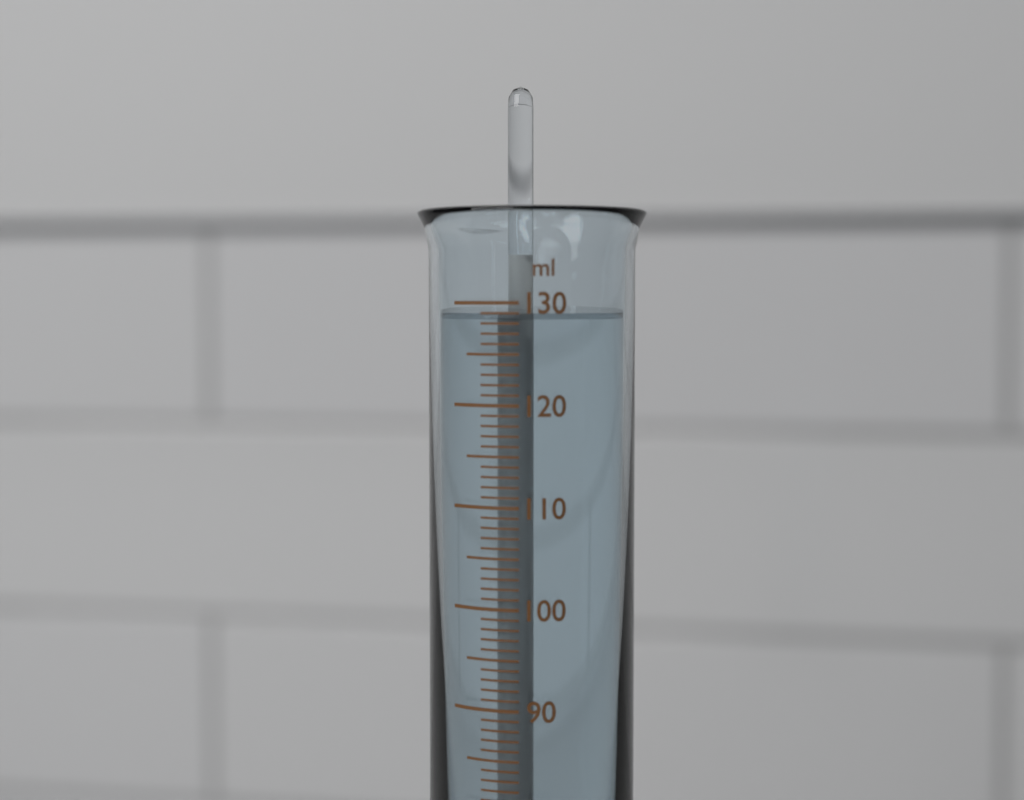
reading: 129 ml
